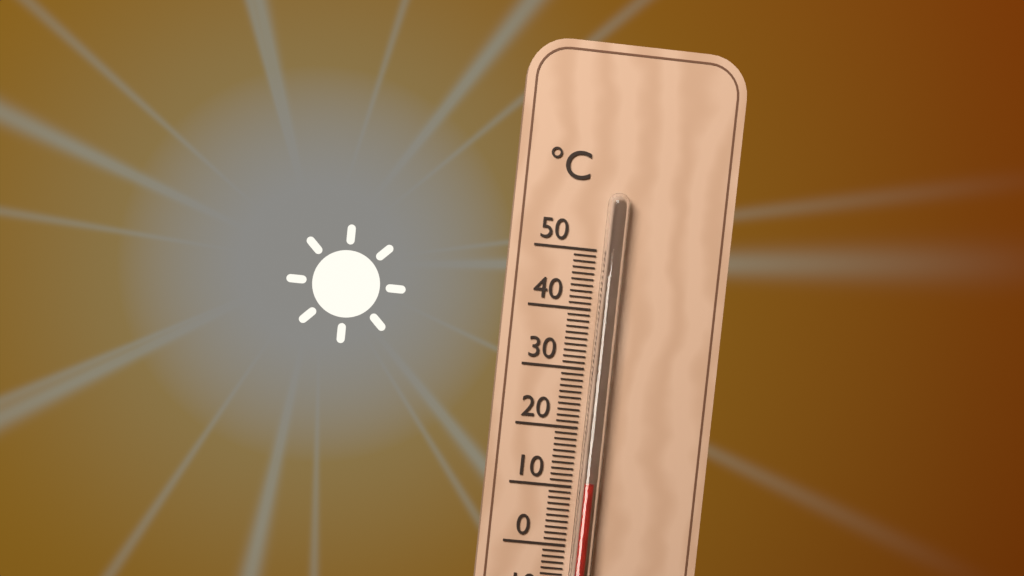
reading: 11 °C
